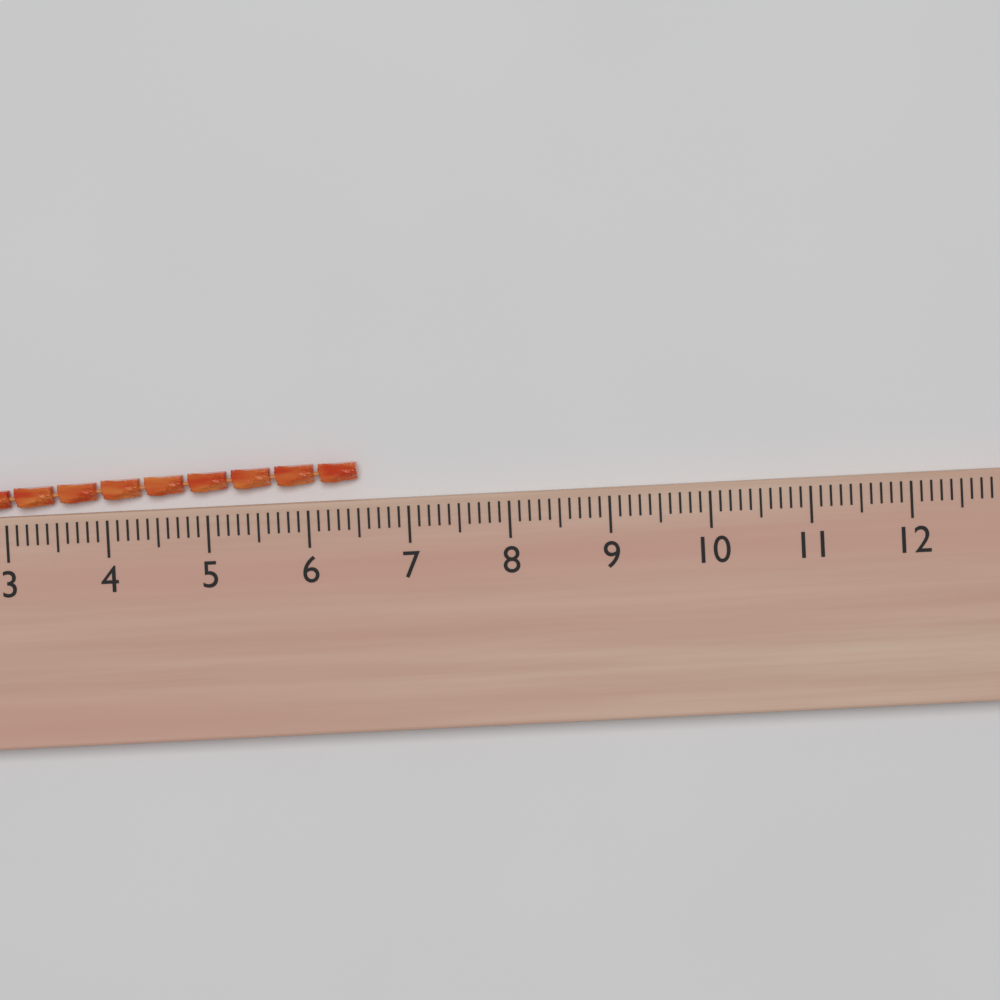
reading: 6.5 (no unit)
